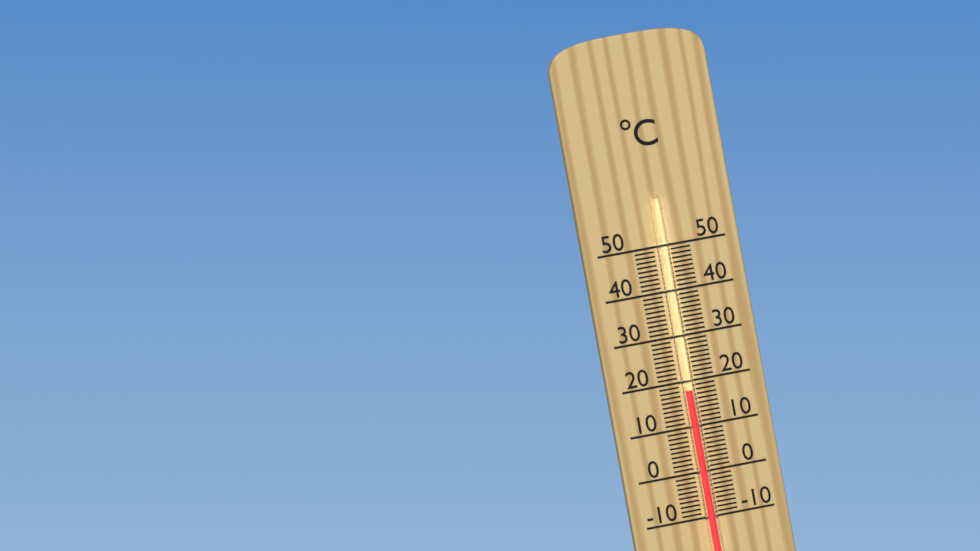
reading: 18 °C
